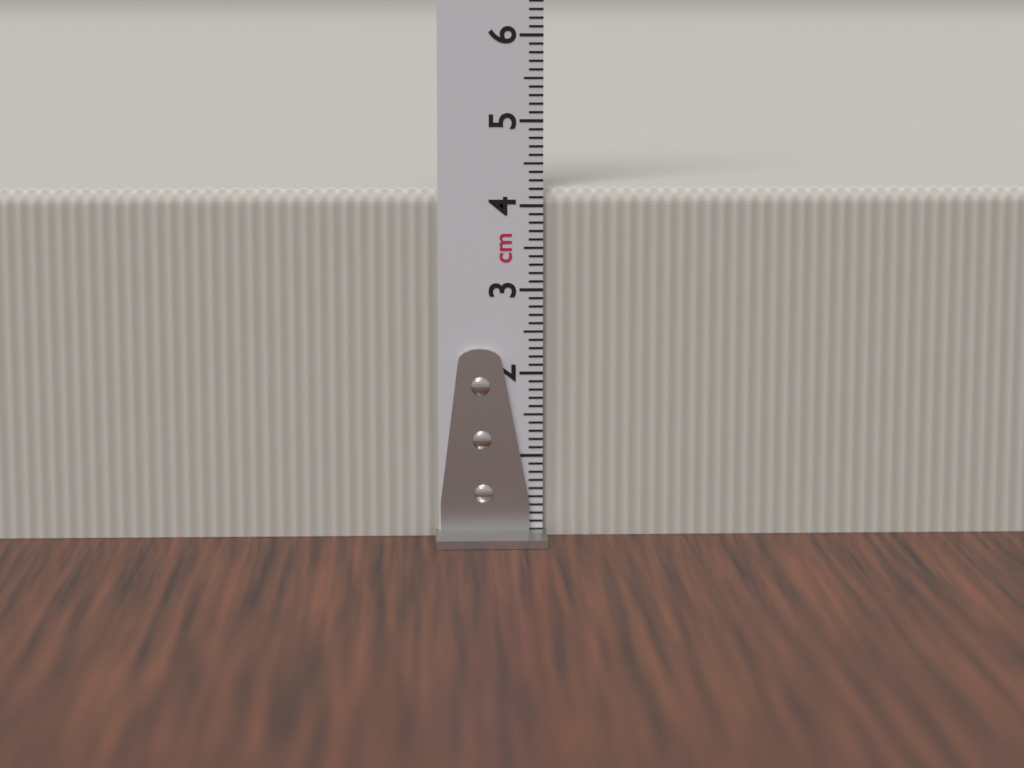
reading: 4.2 cm
